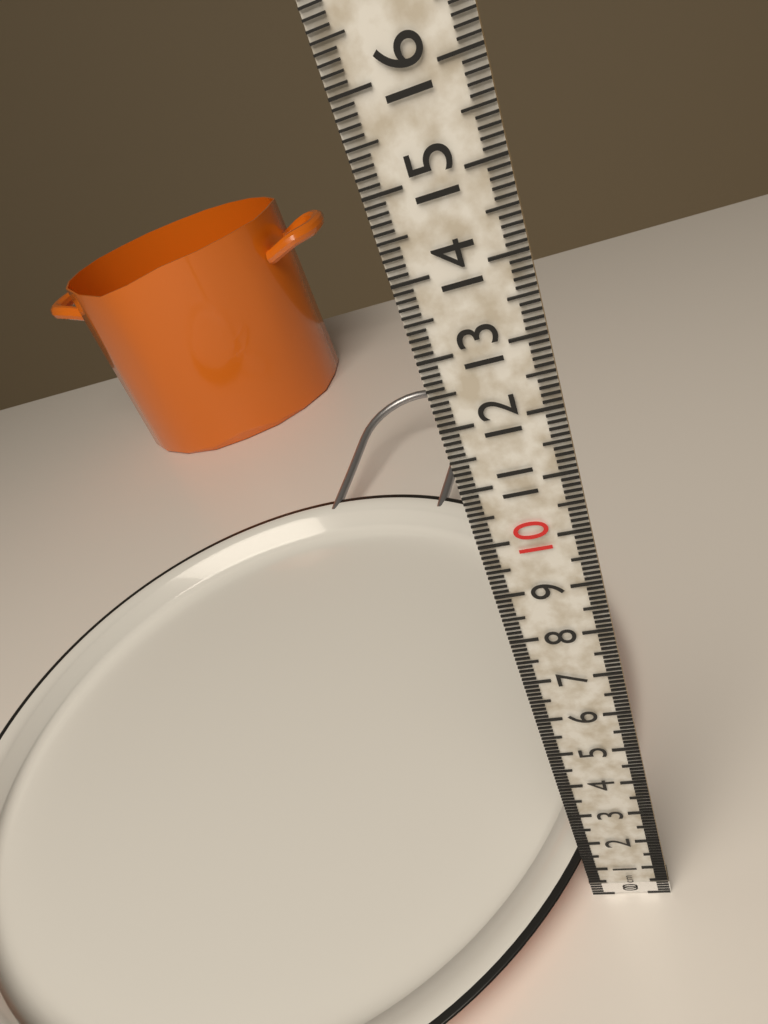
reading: 0.9 cm
